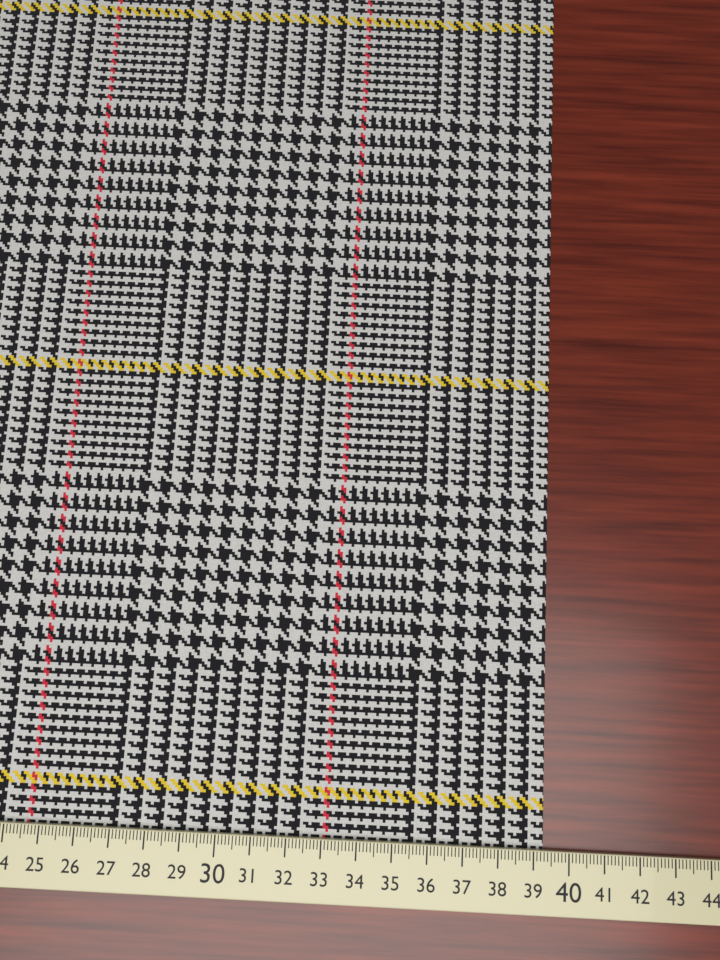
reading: 39.3 cm
